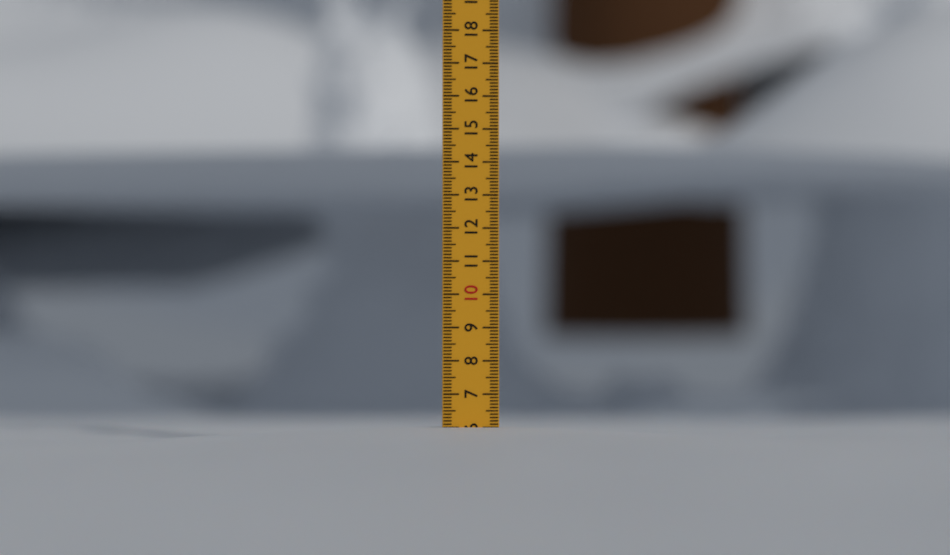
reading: 6.0 (no unit)
